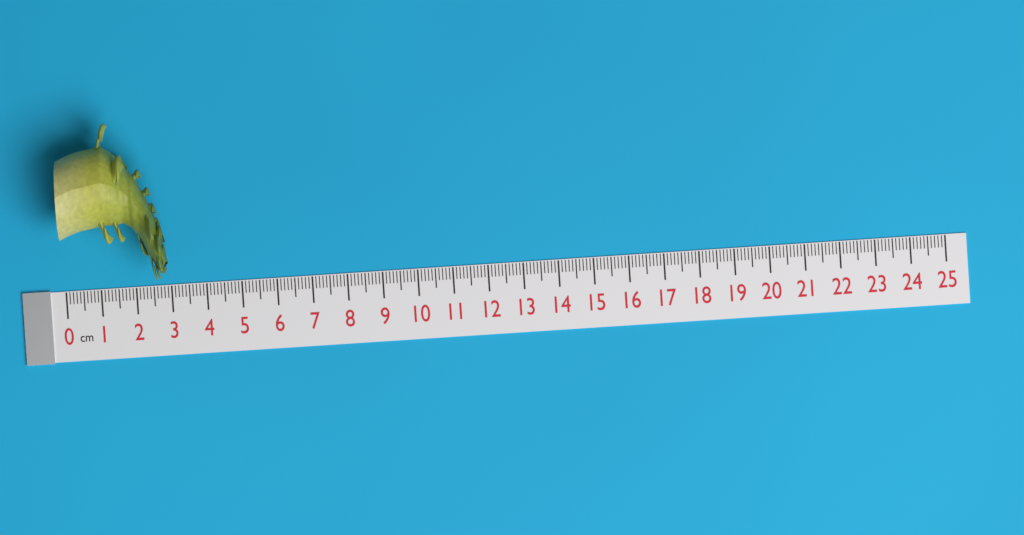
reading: 3.0 cm
